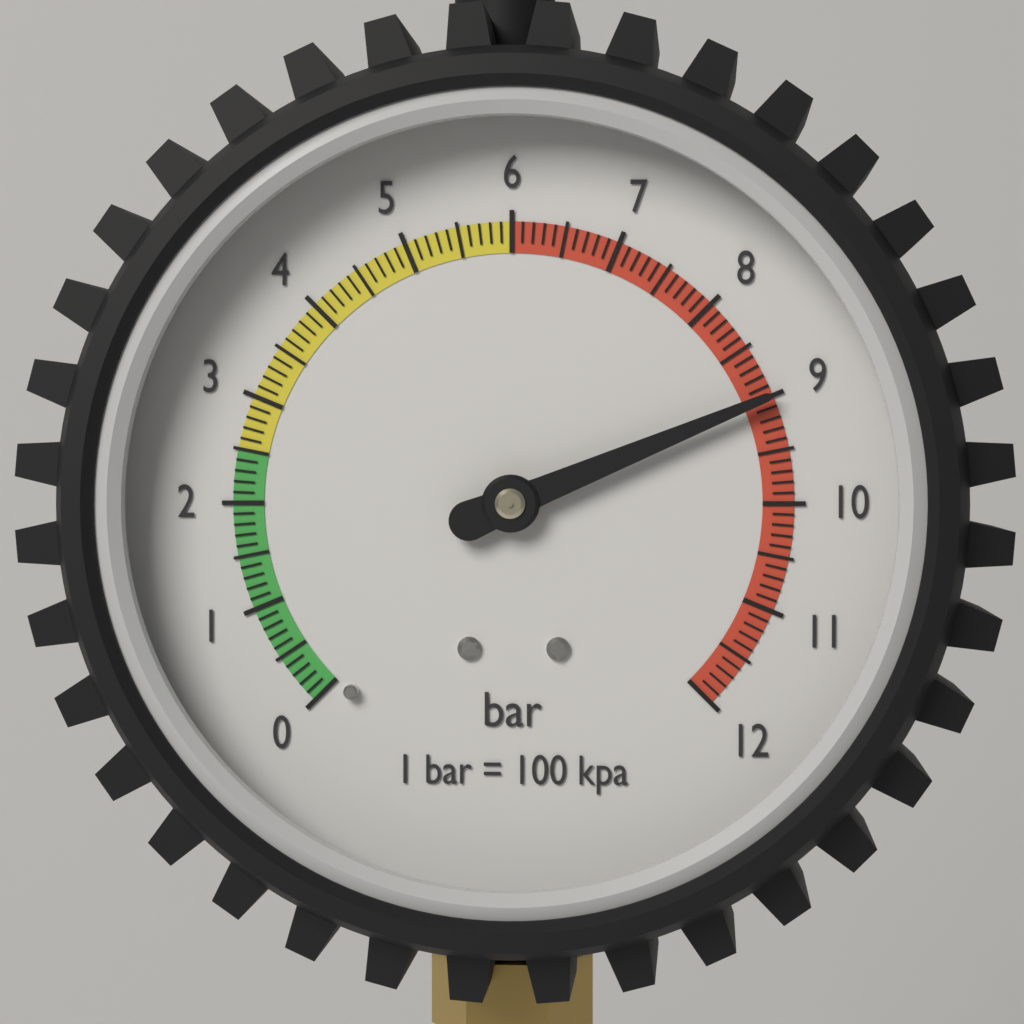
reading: 9.0 bar
